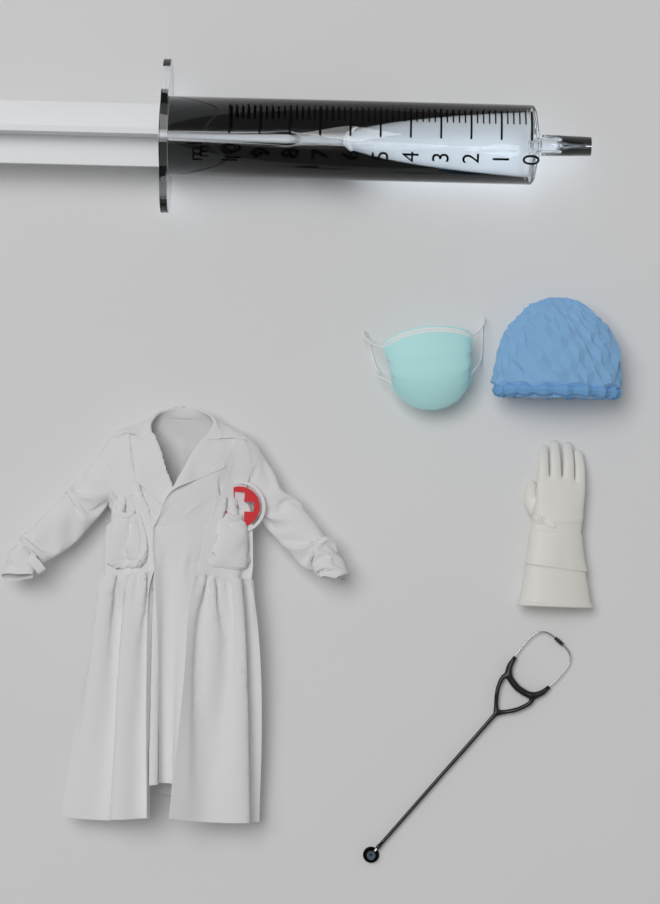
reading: 6.2 ml
